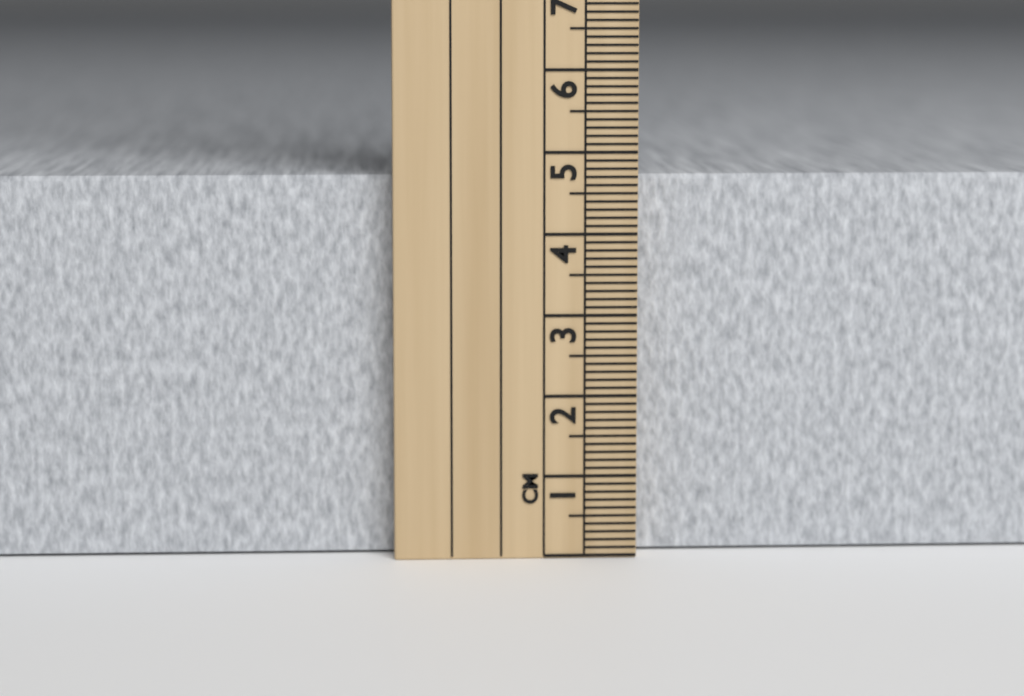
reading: 4.7 cm
